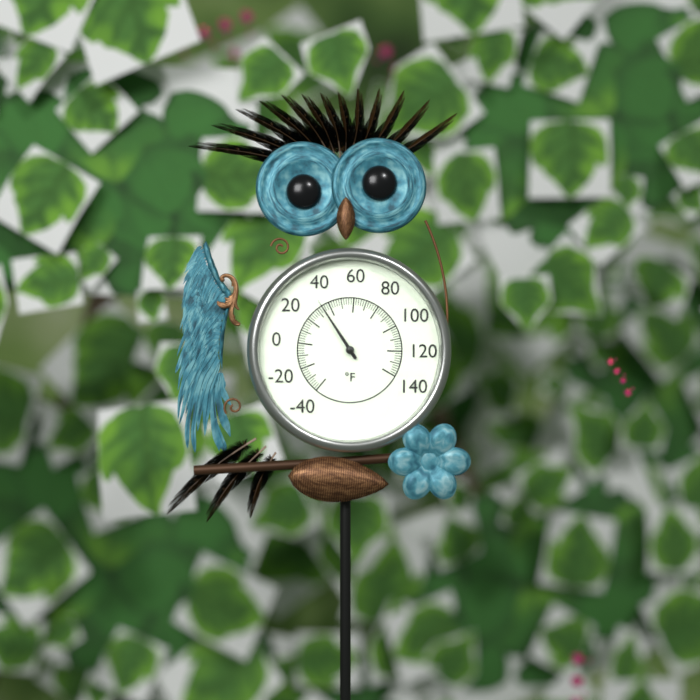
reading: 34 °F
